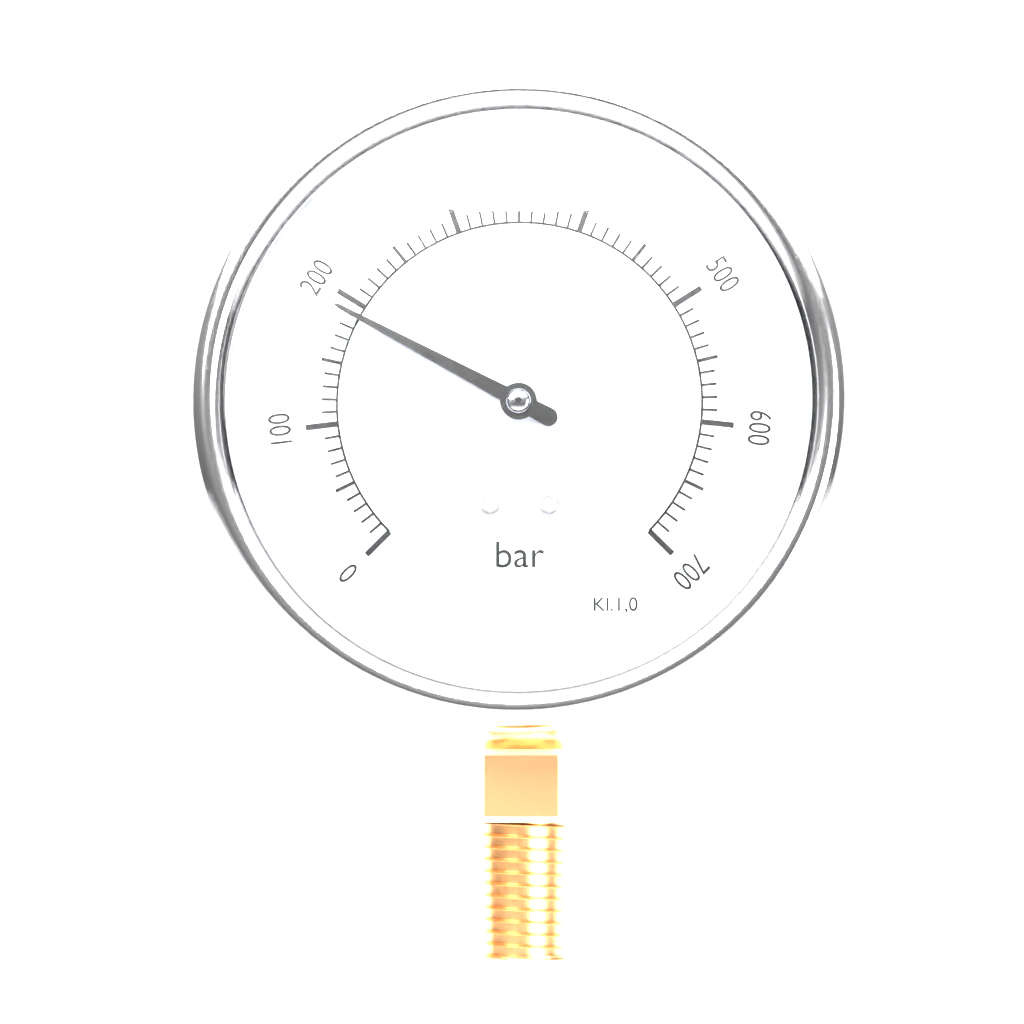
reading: 190 bar
